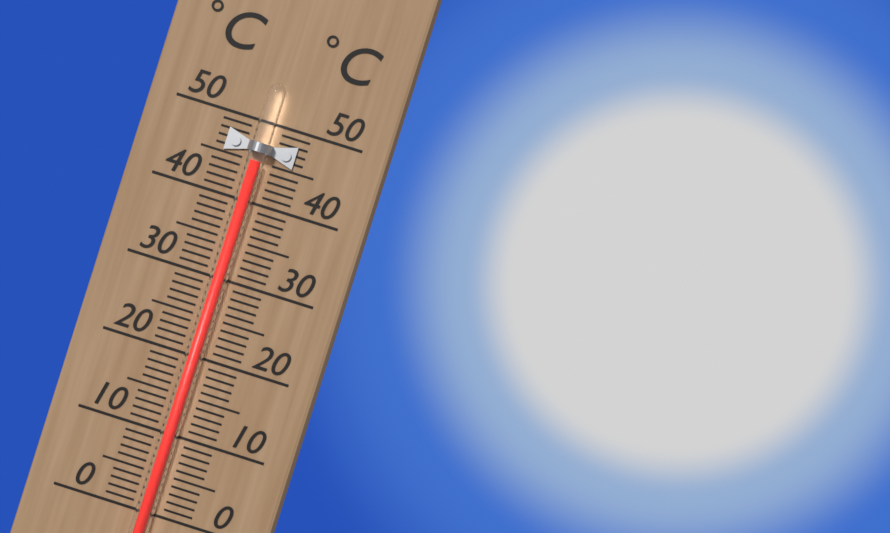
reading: 45 °C
